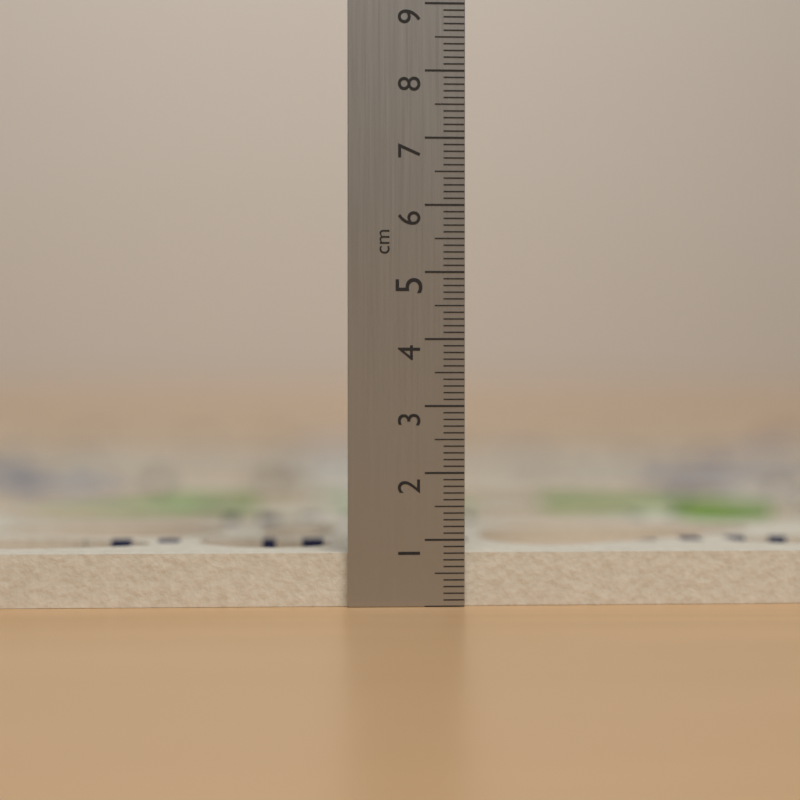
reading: 0.8 cm
